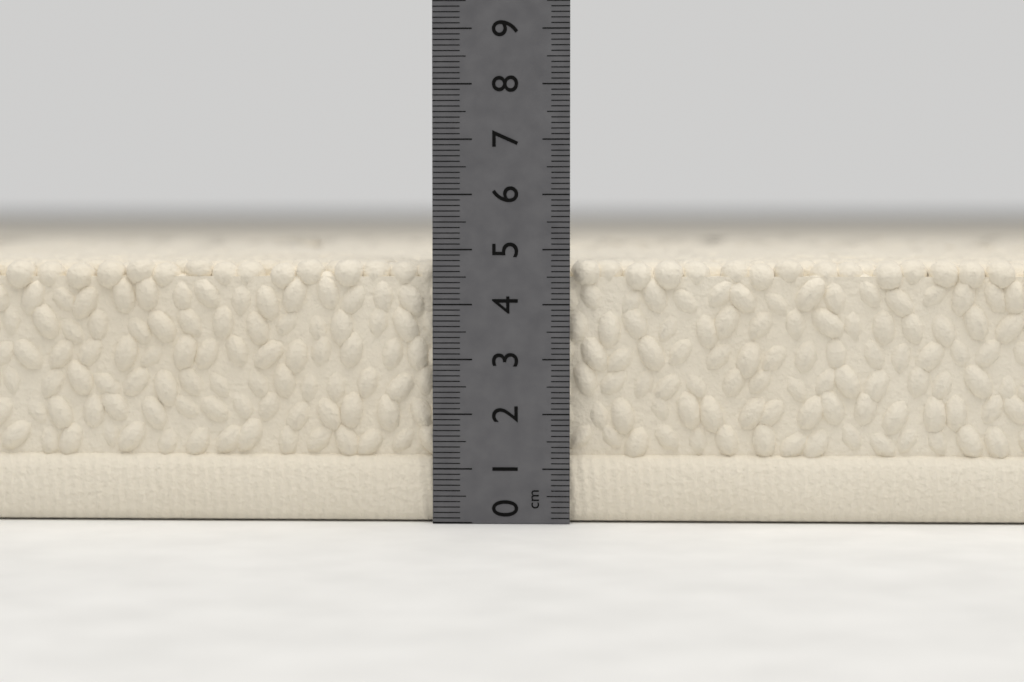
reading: 4.8 cm
